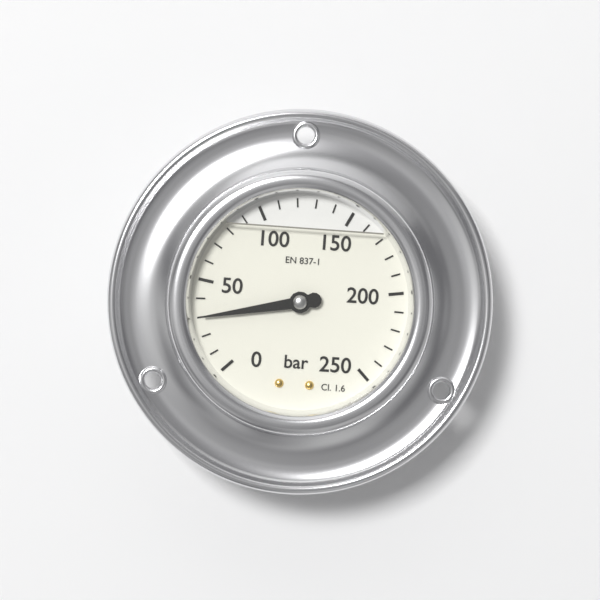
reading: 30 bar
